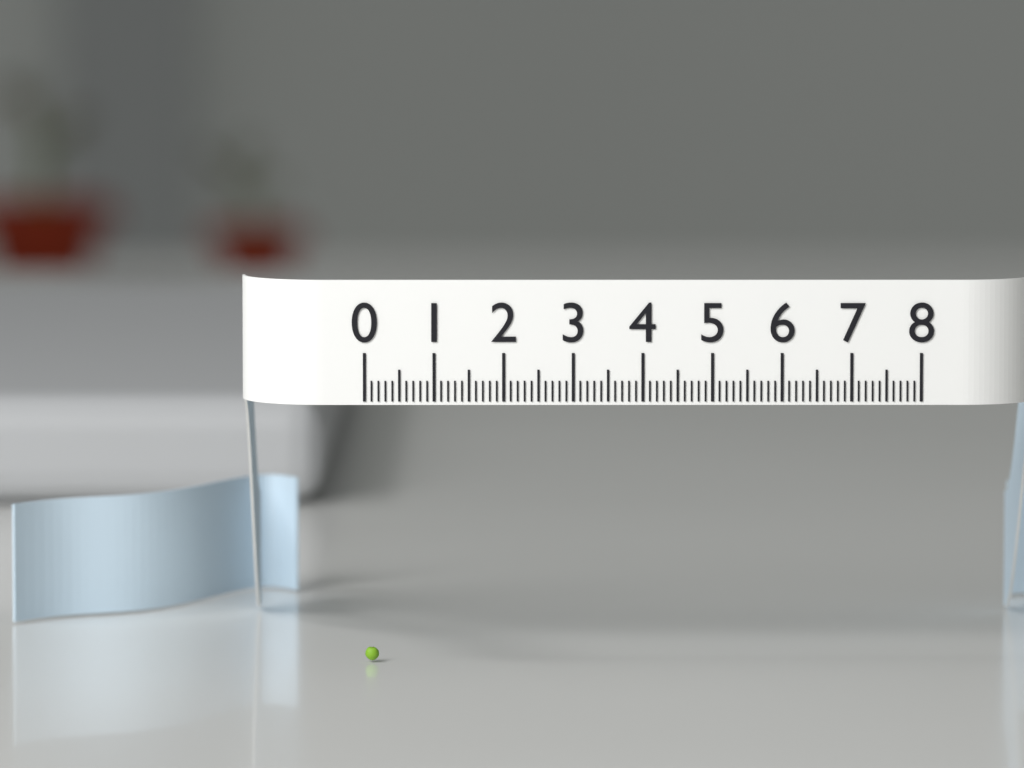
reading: 0.2 (no unit)
